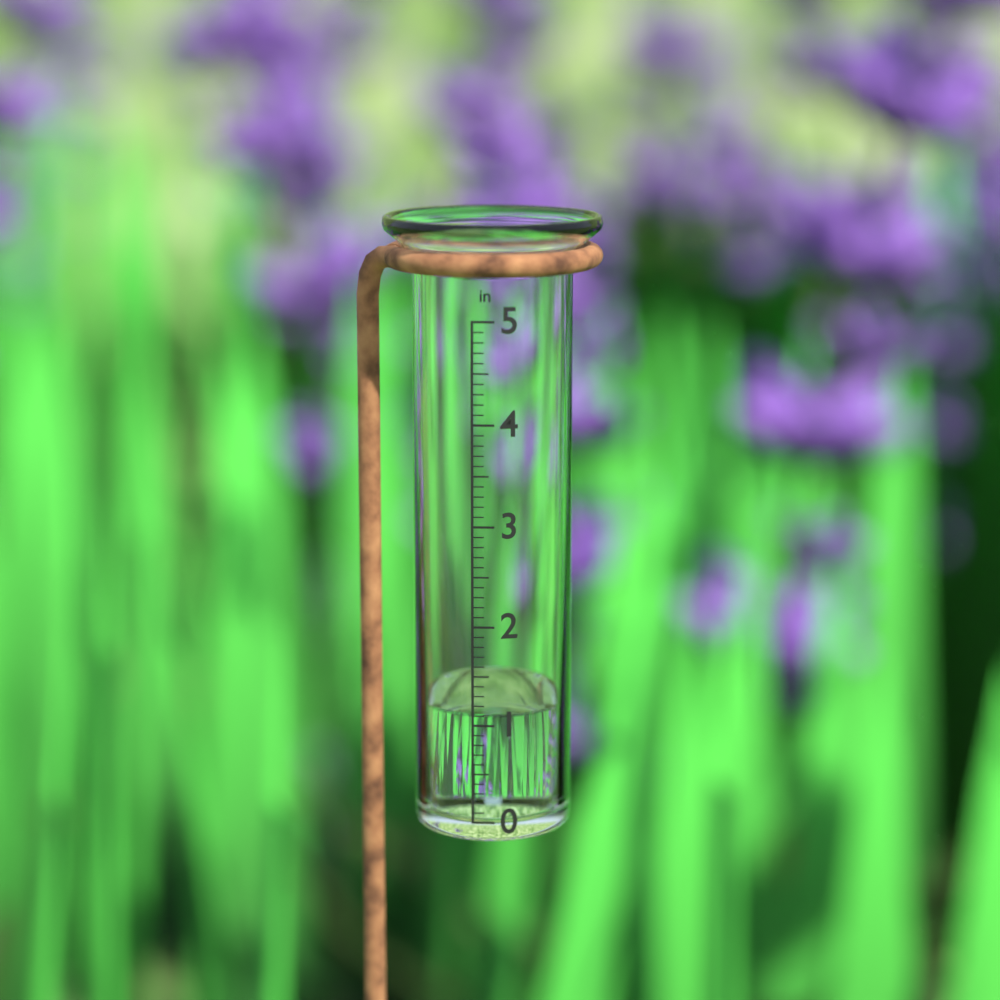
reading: 1.1 in
